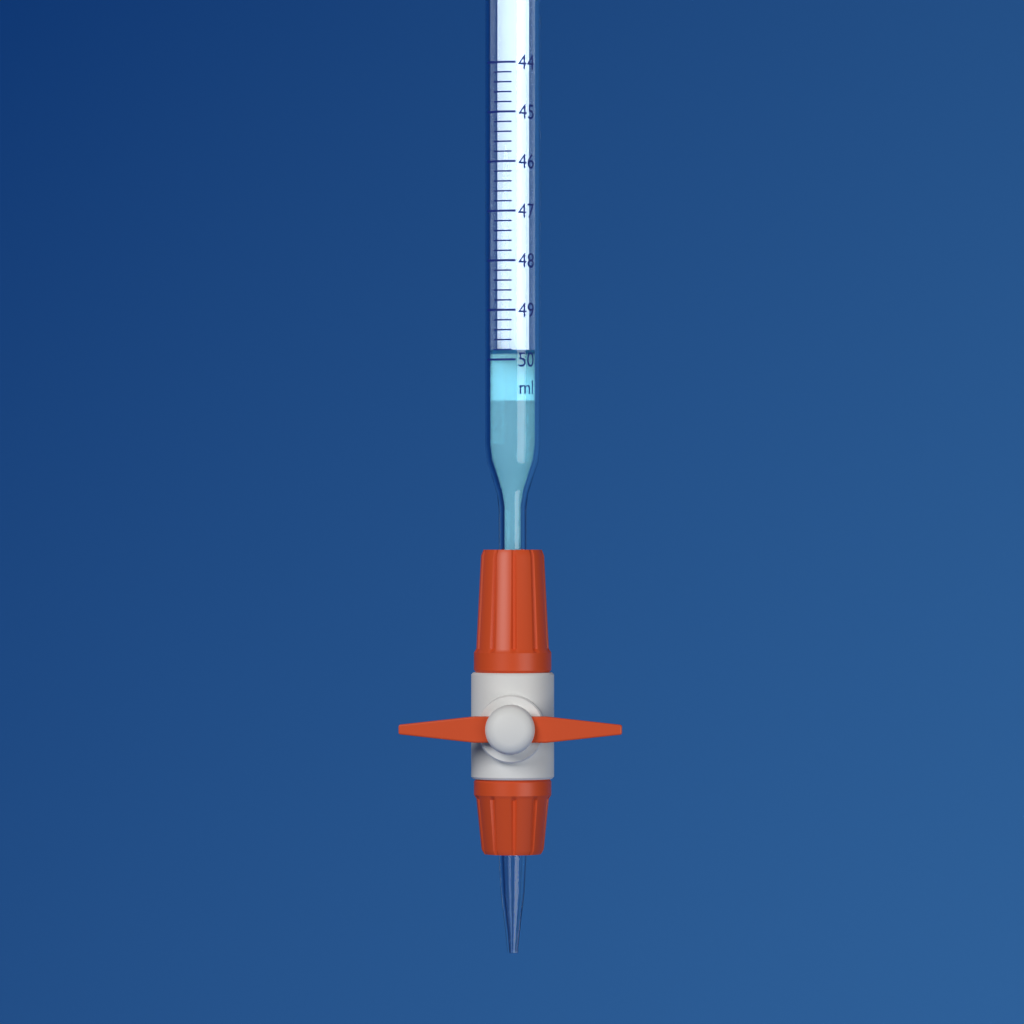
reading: 49.8 ml
